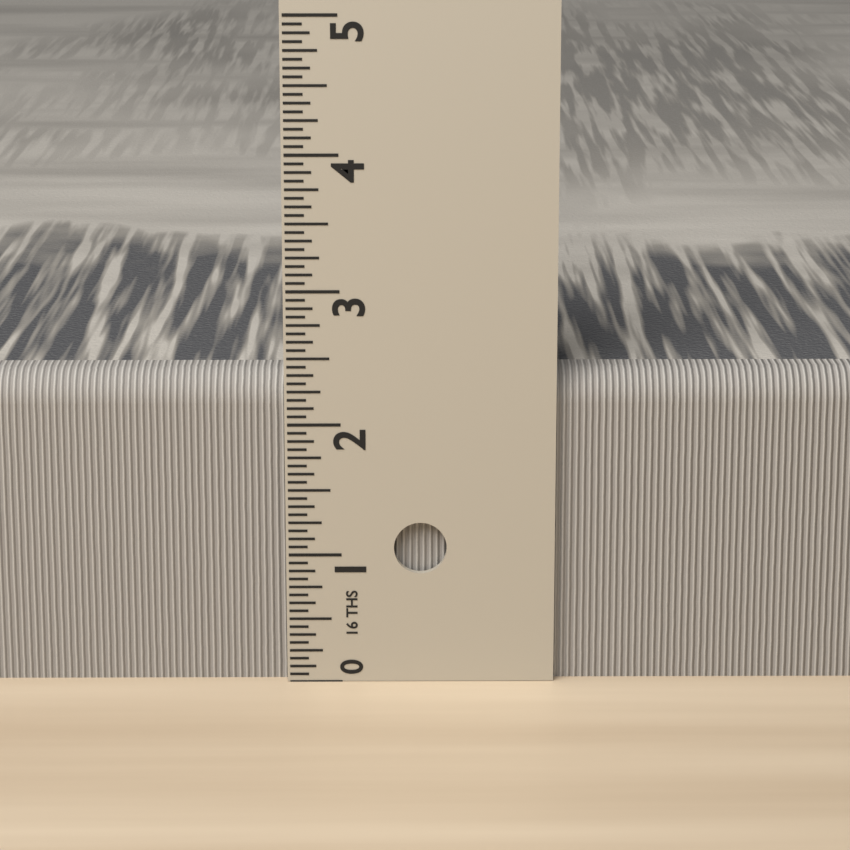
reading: 2.3750 in
